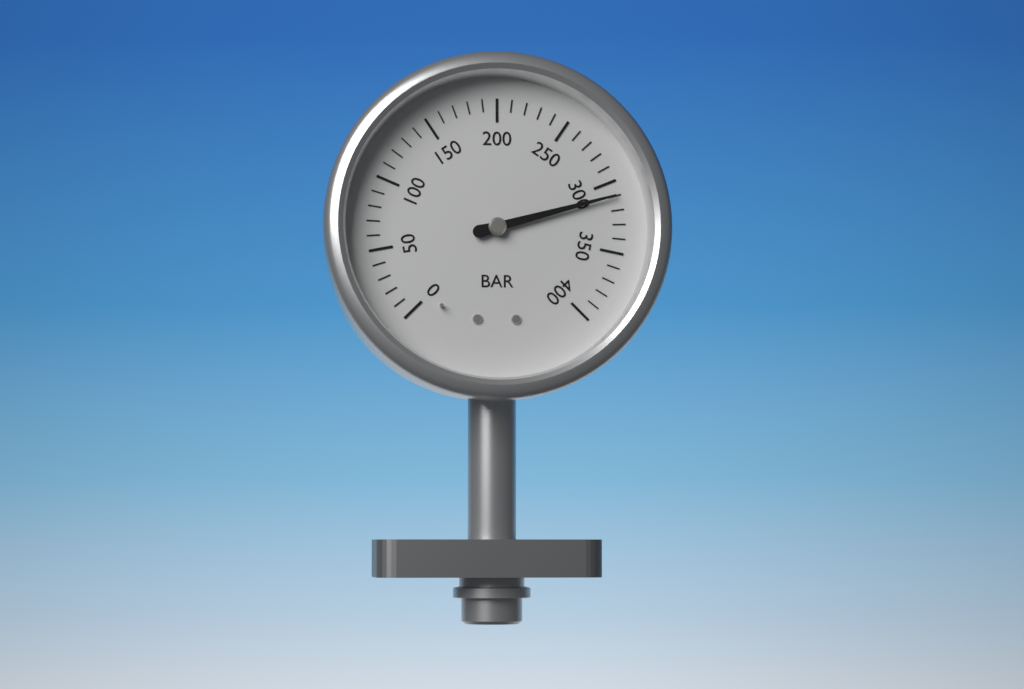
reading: 310 bar
